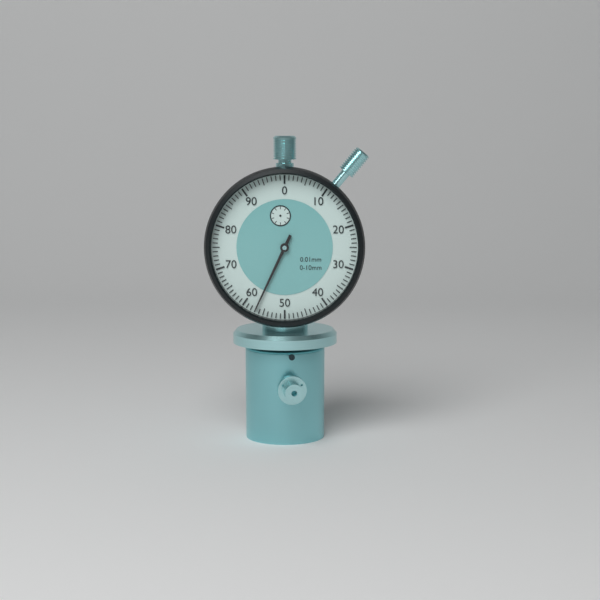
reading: 0.57 mm
